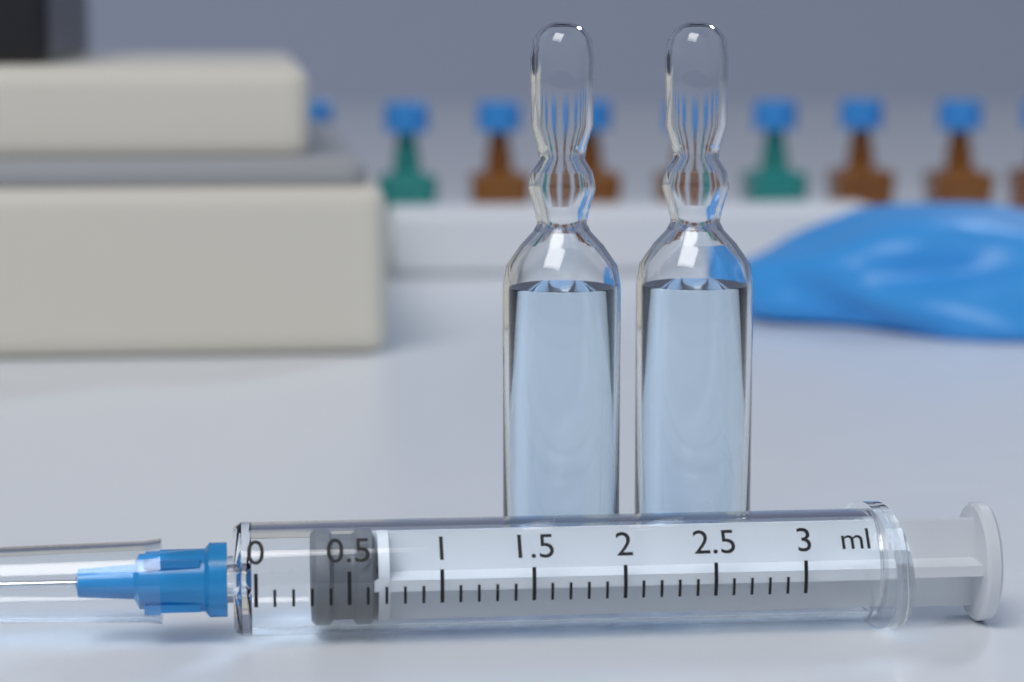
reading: 0.3 ml
